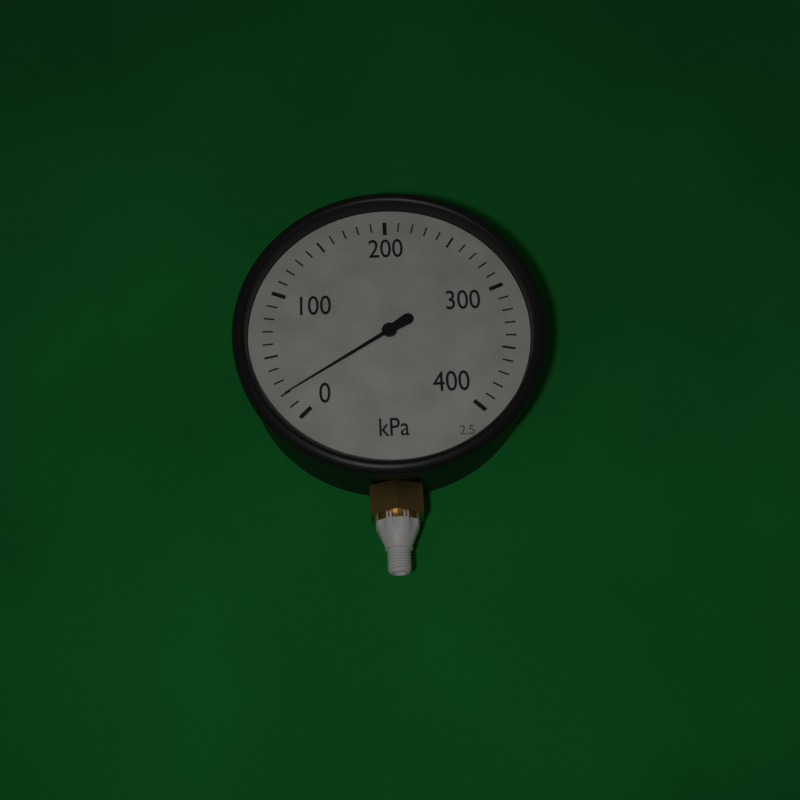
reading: 20 kPa
